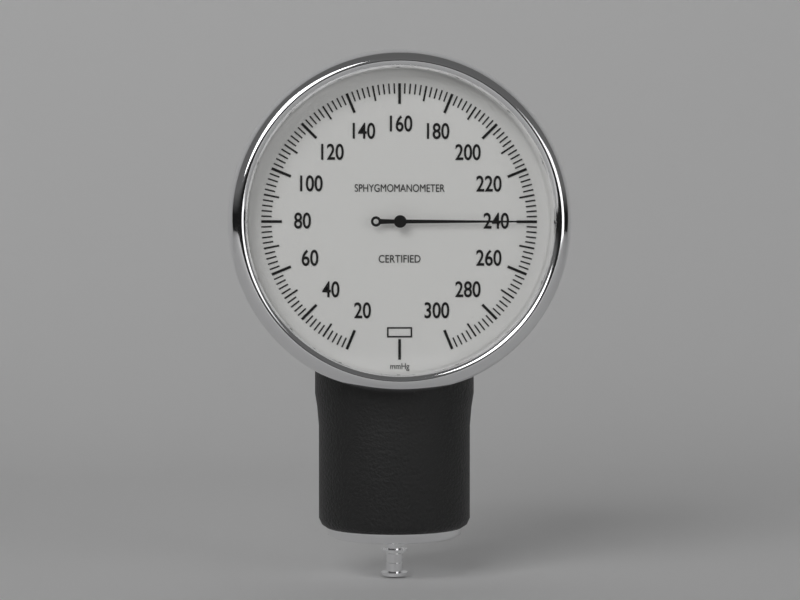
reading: 240 mmHg
